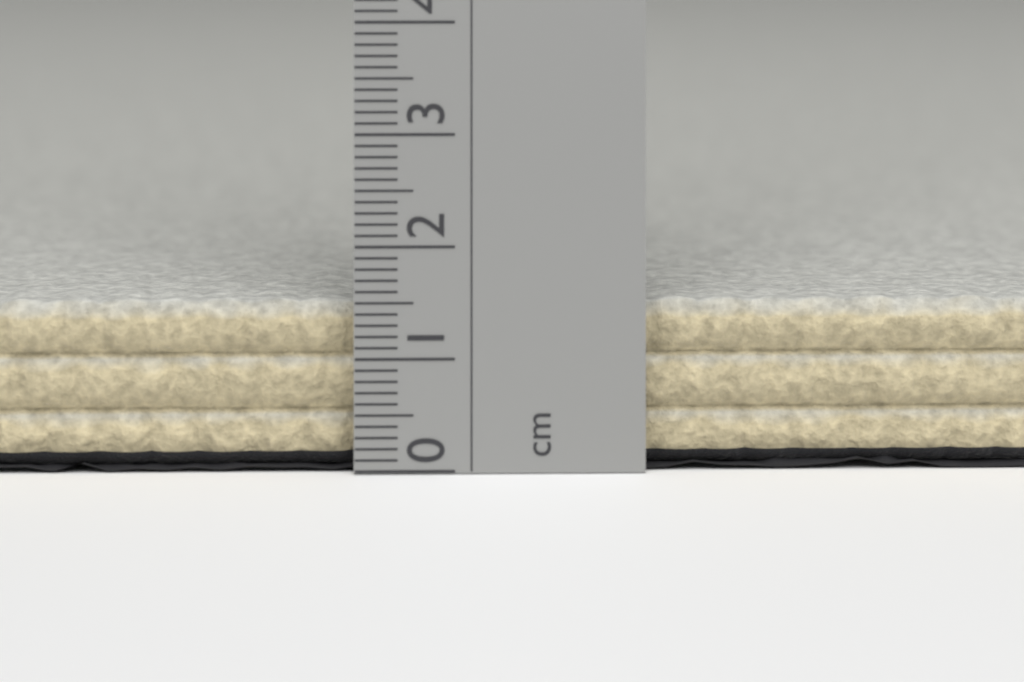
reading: 1.5 cm
